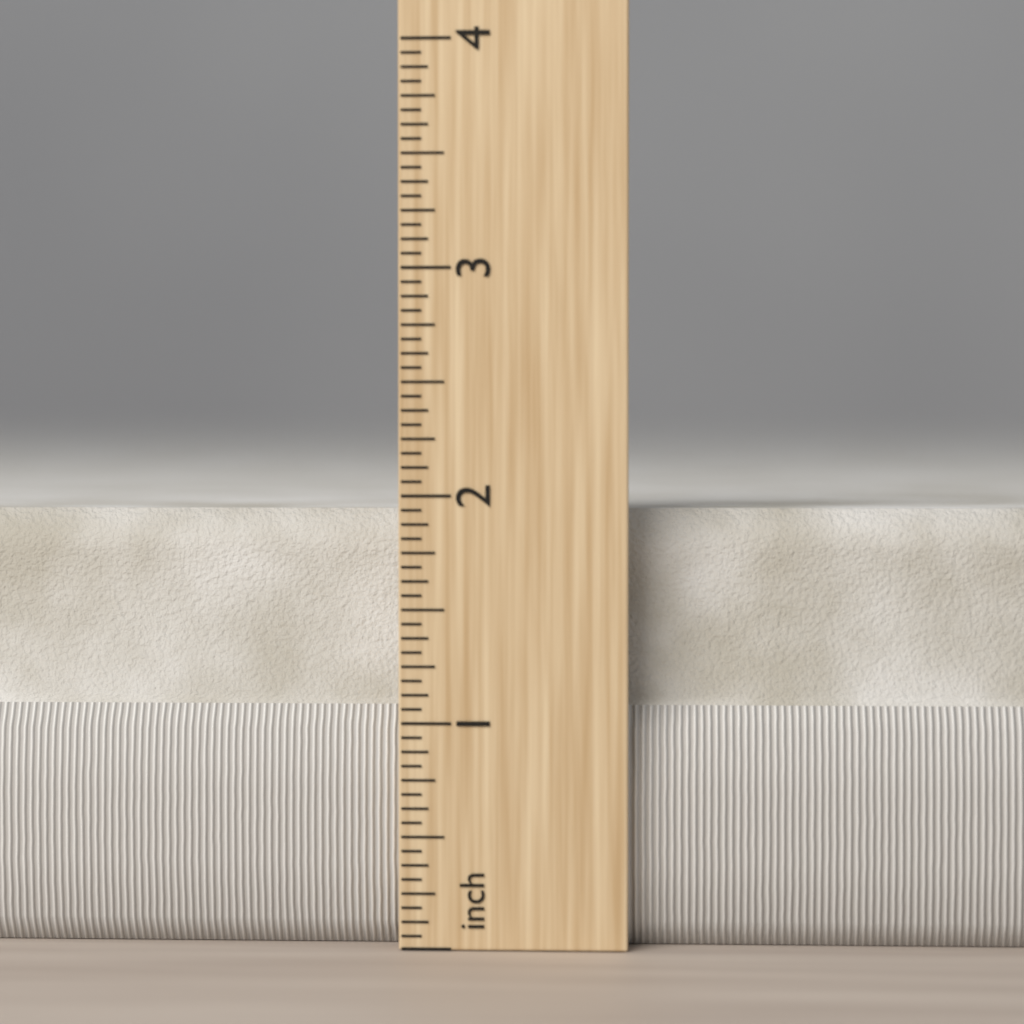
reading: 1.9375 in
